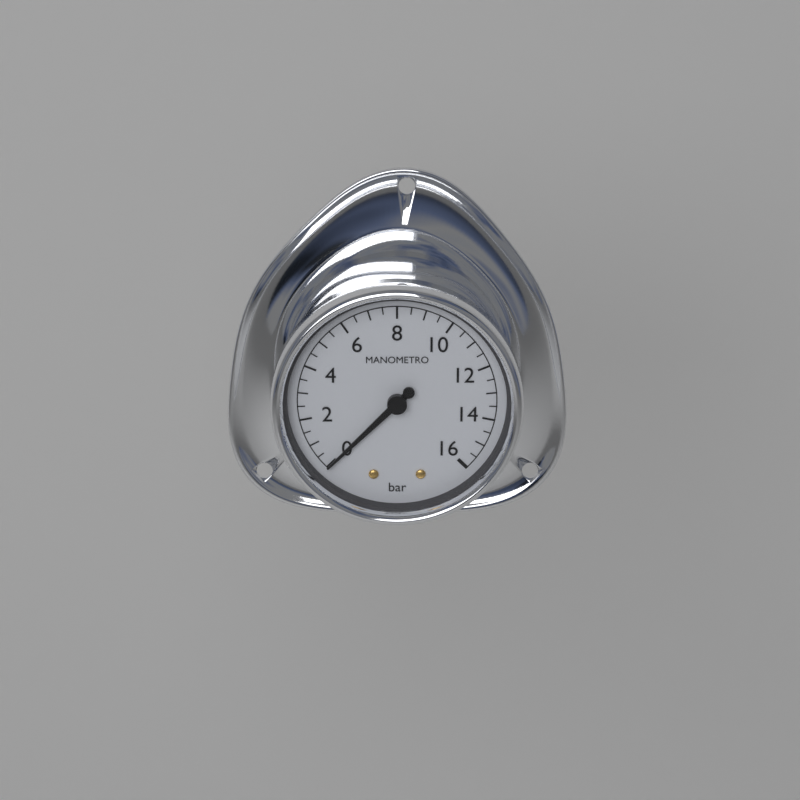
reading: 0.0 bar
